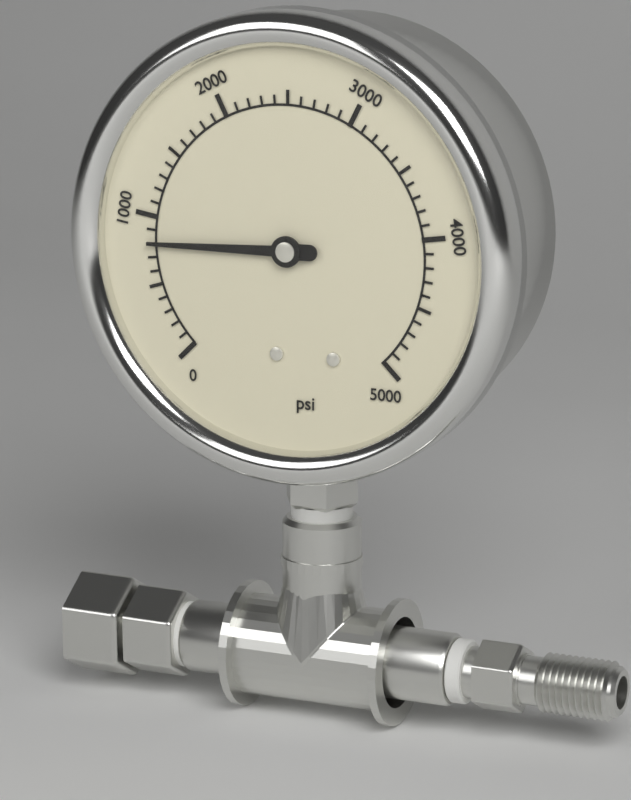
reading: 800 psi
